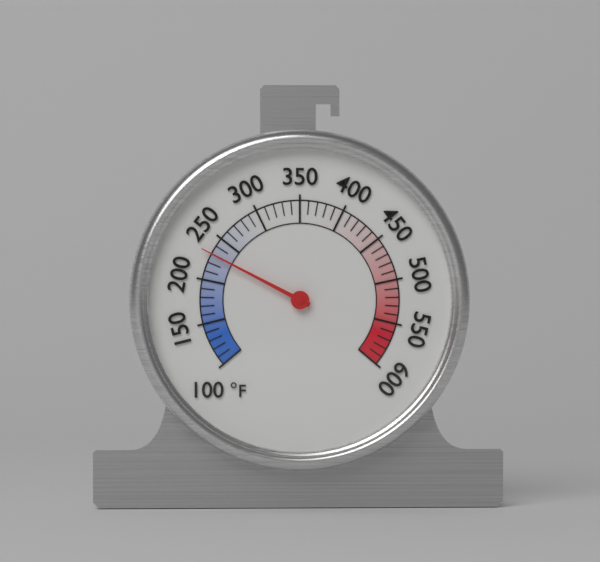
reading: 230 °F
